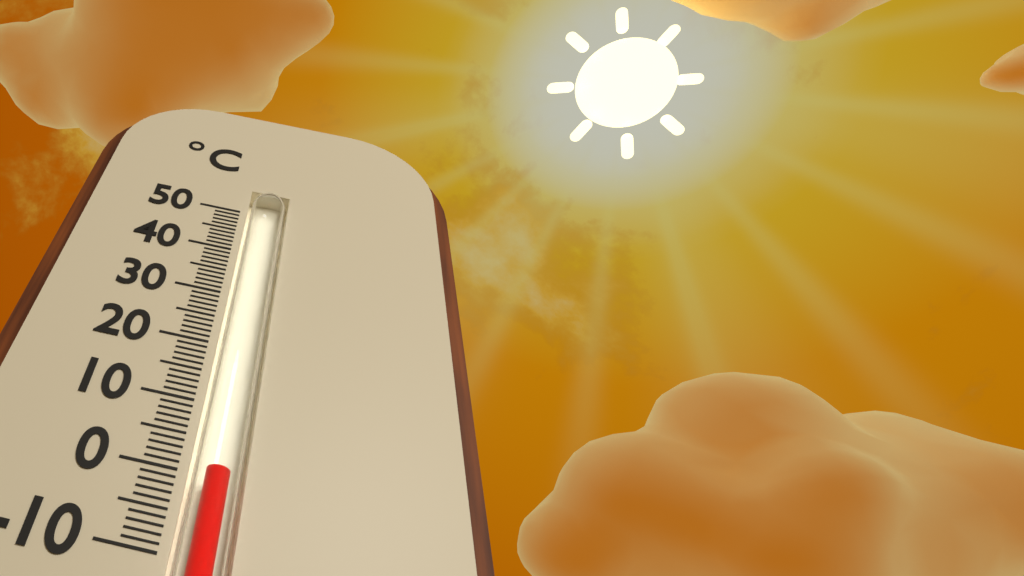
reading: 1 °C
